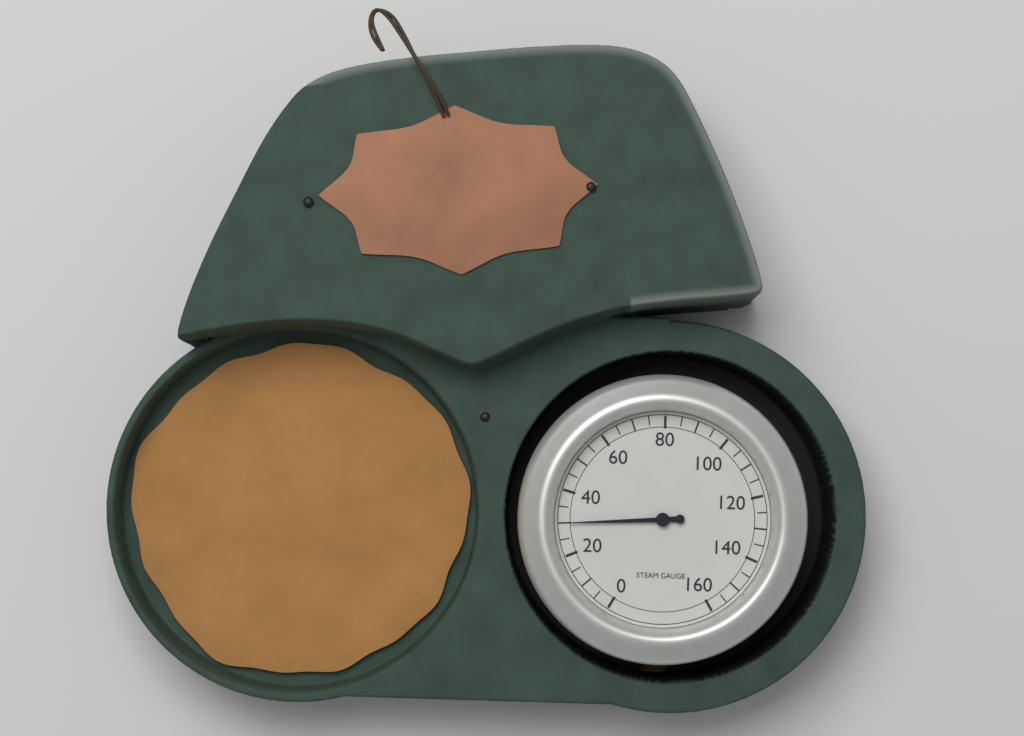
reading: 30 (no unit)
